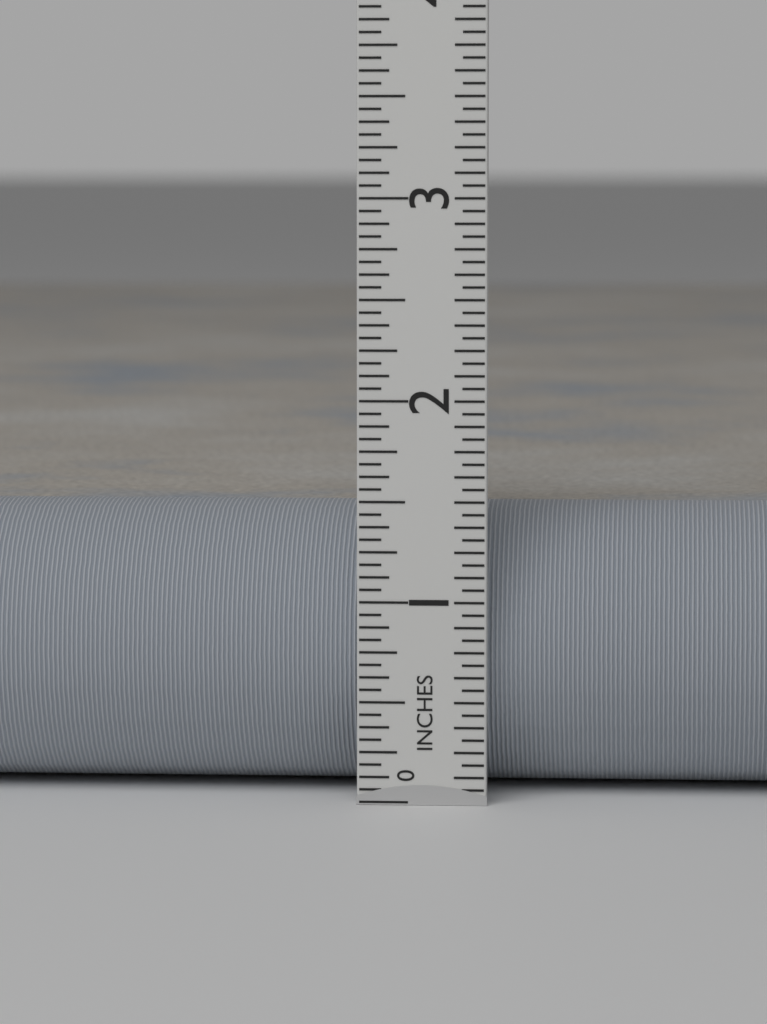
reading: 1.4375 in
